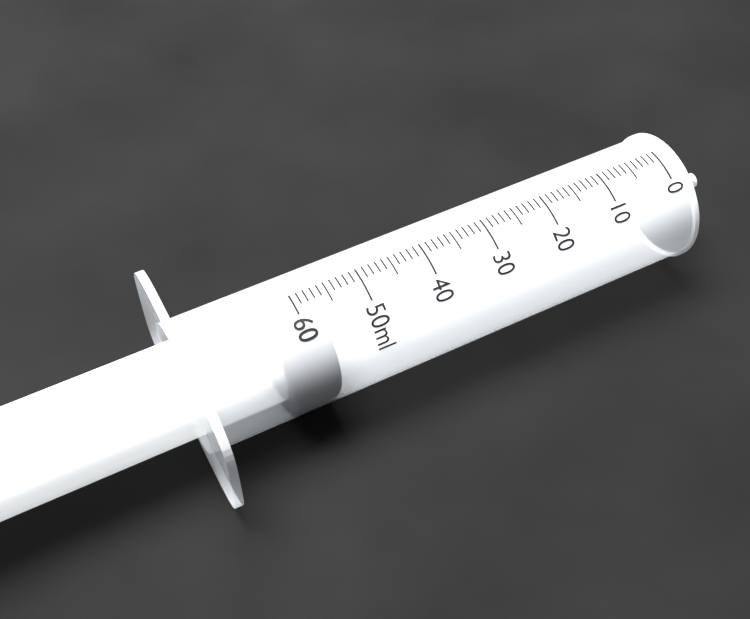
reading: 57 ml
